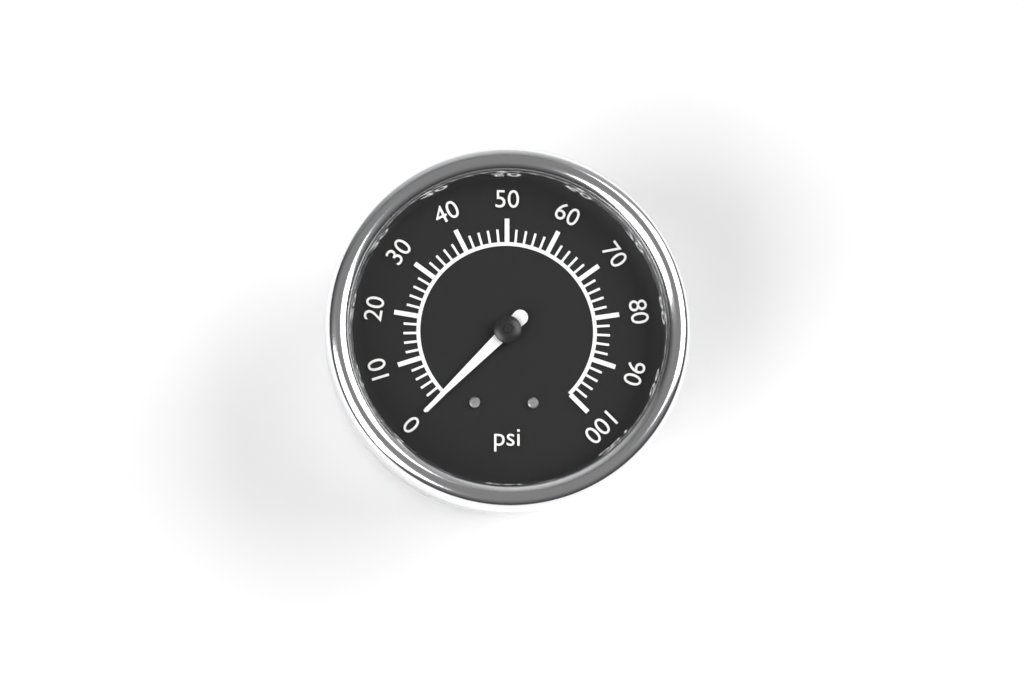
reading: 0 psi
